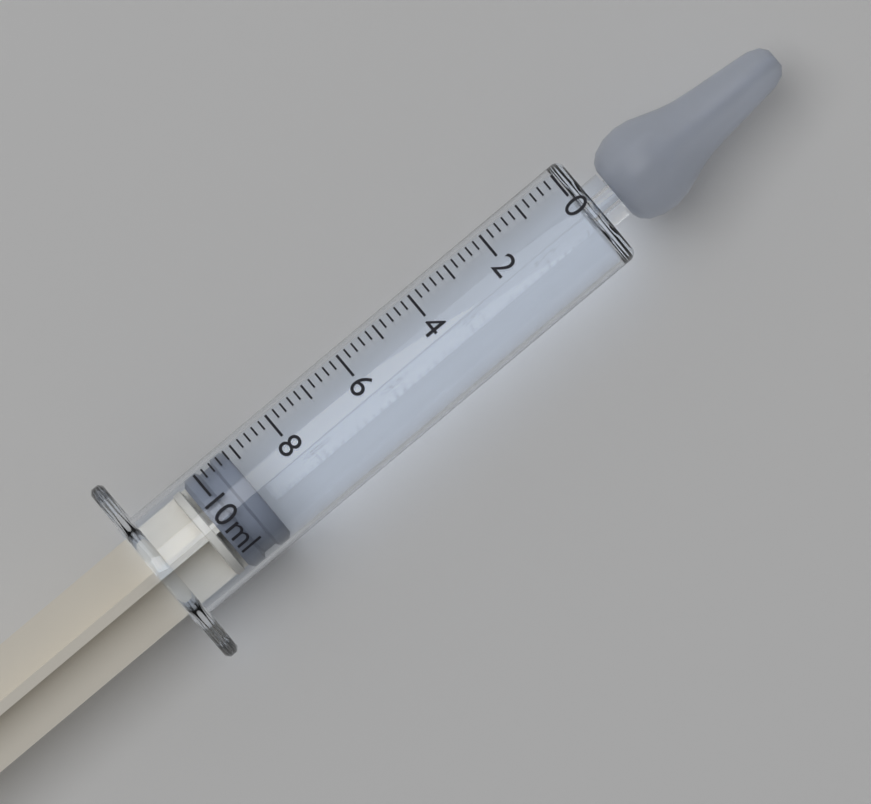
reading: 9.2 ml
